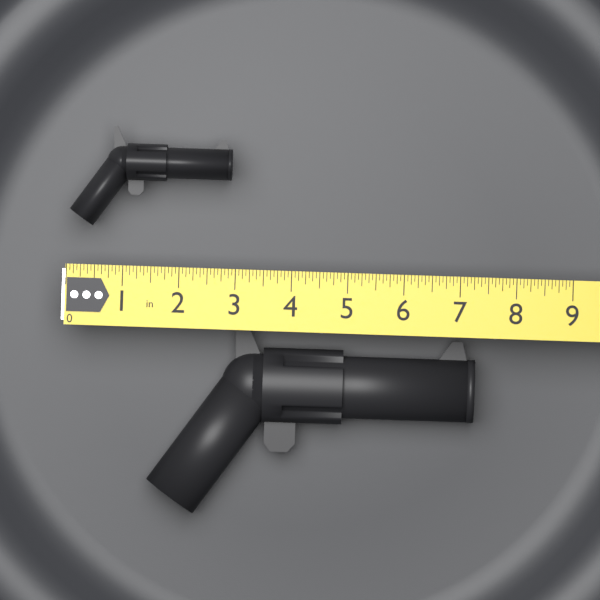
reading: 2.8750 in
